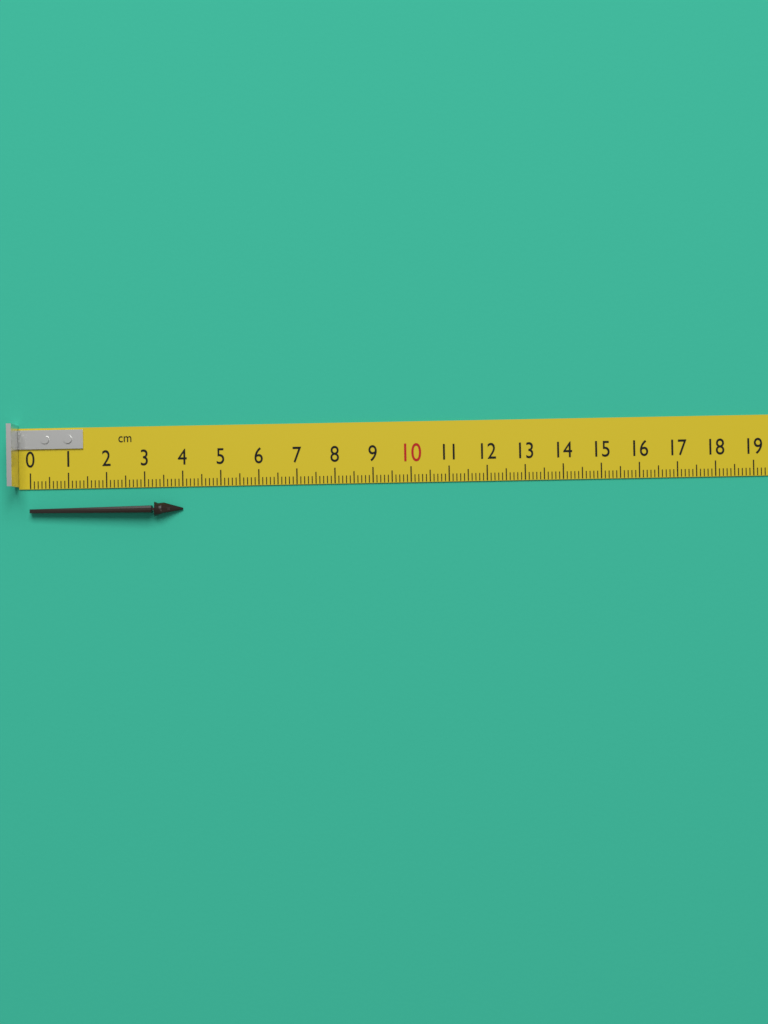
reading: 4.0 cm
